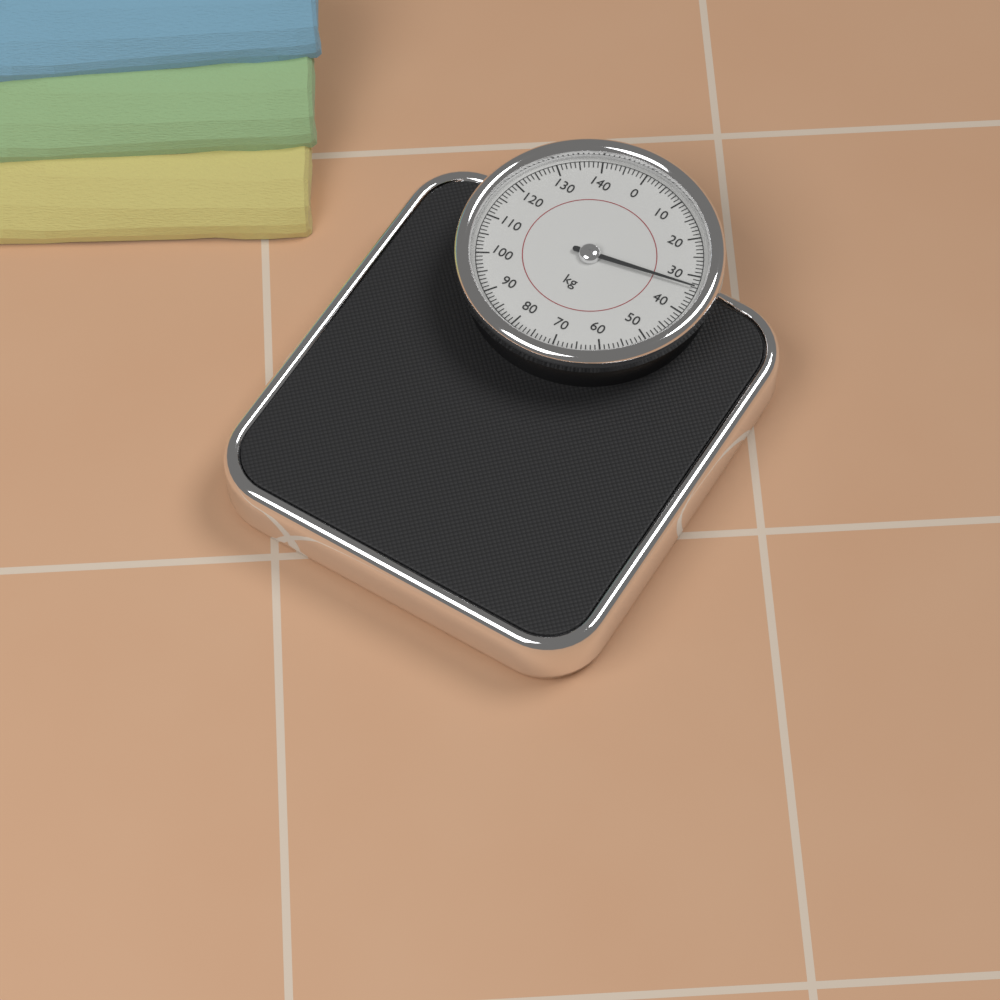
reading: 33 kg
